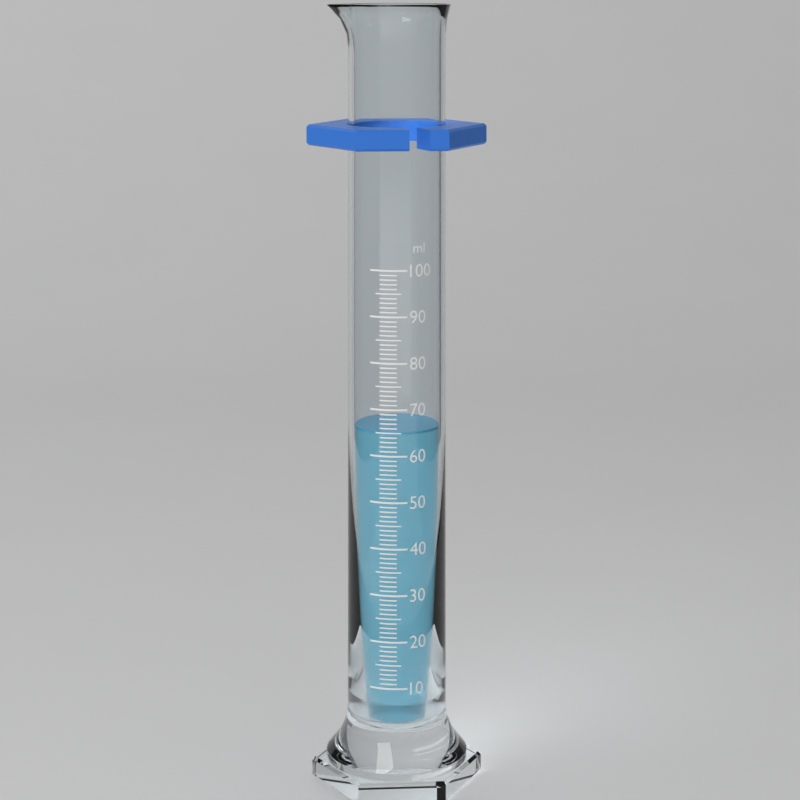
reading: 65 ml
